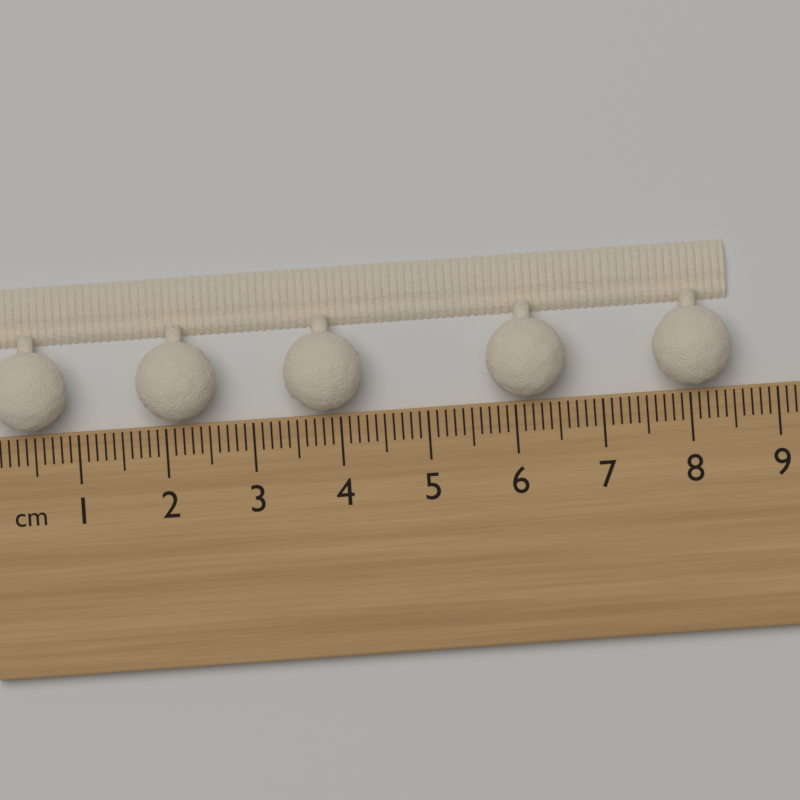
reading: 8.5 cm
